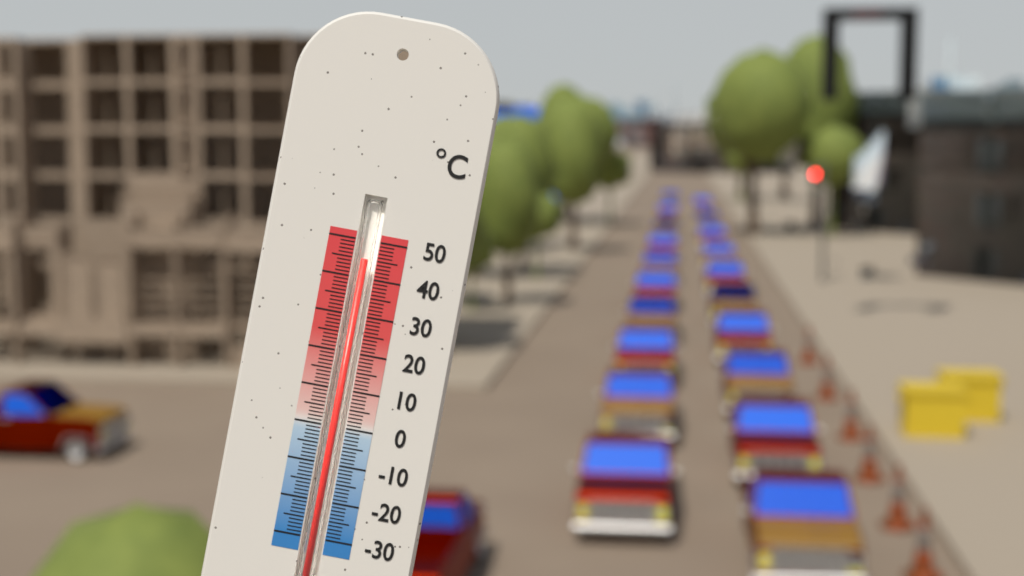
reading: 45 °C
